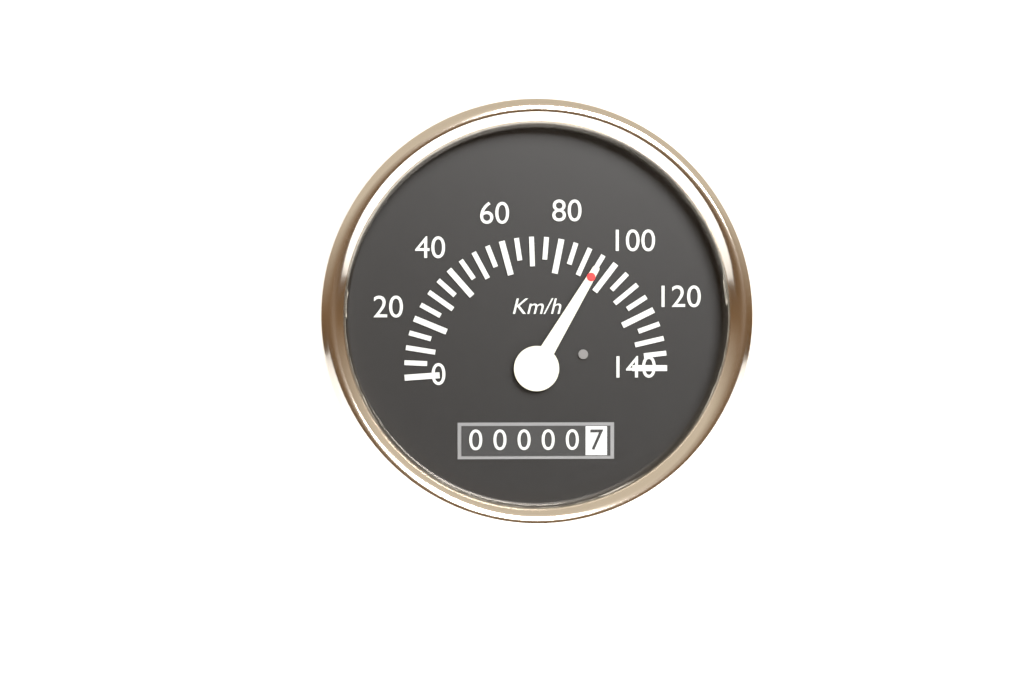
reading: 95 km/h
